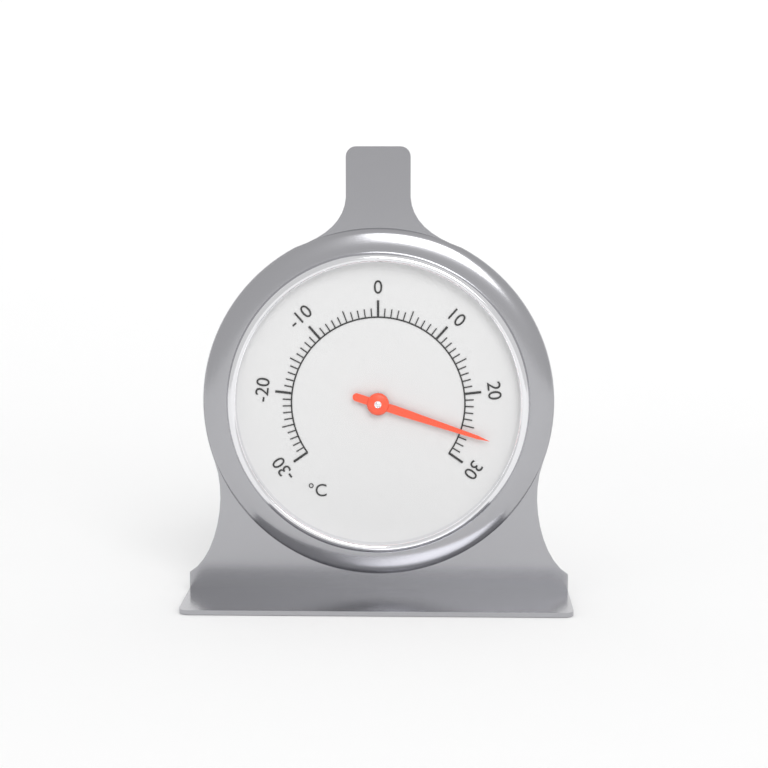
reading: 26 °C
